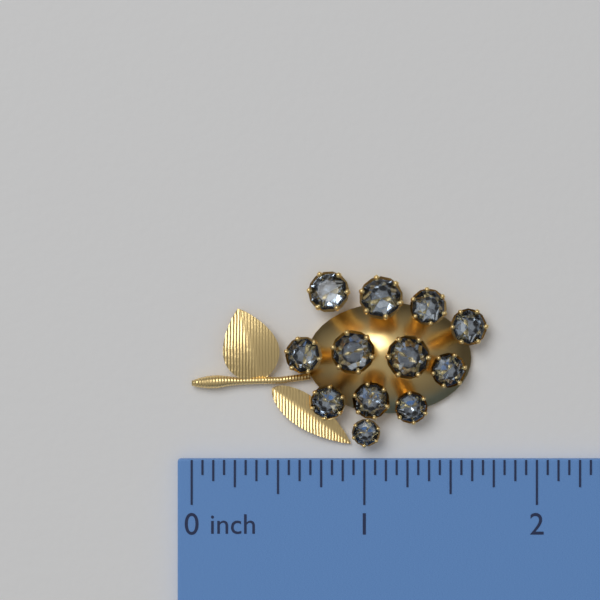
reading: 1.7200 inch
